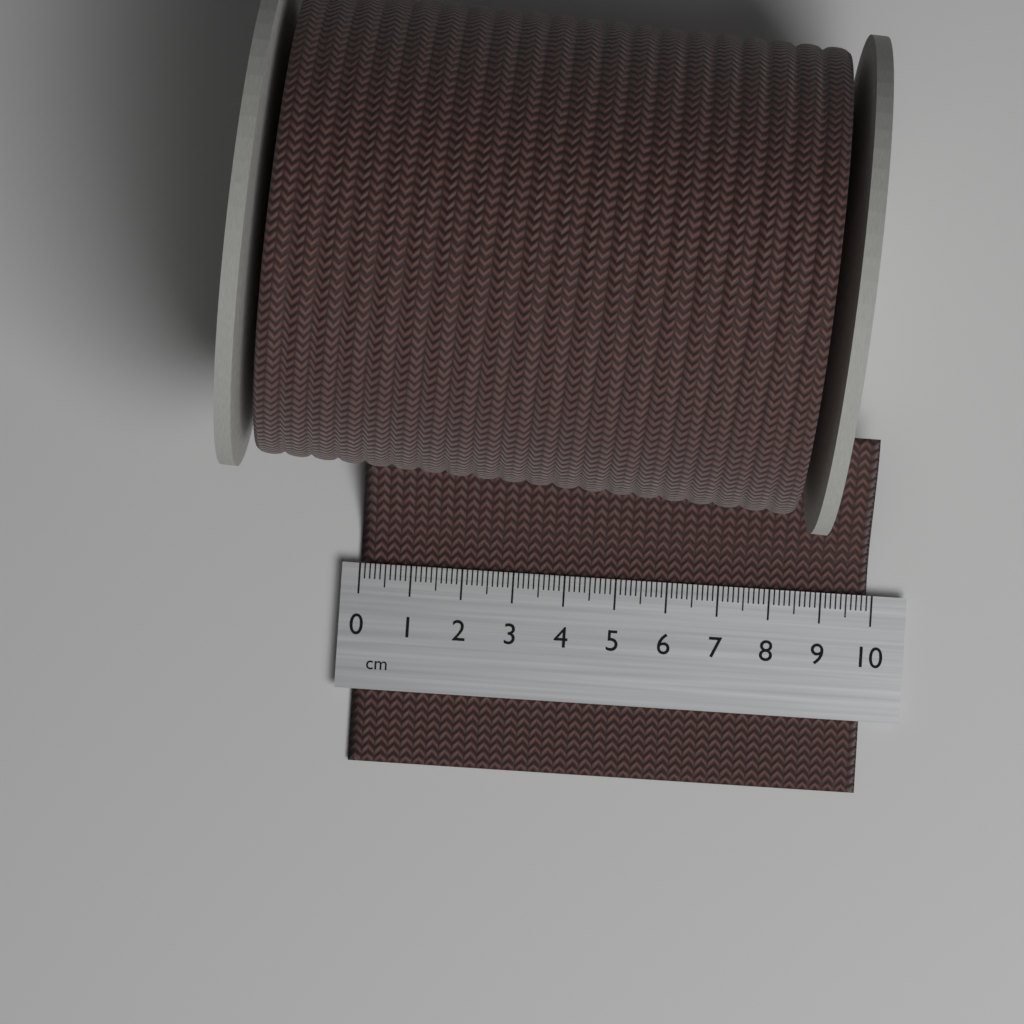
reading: 9.9 cm
